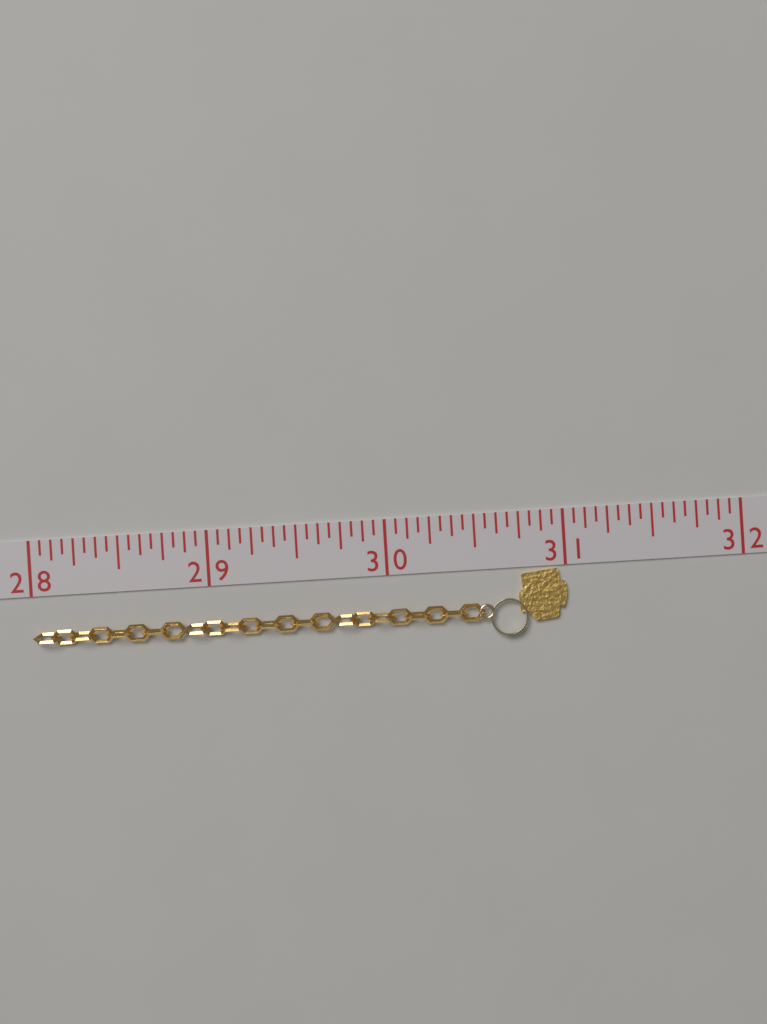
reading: 31.0000 (no unit)
